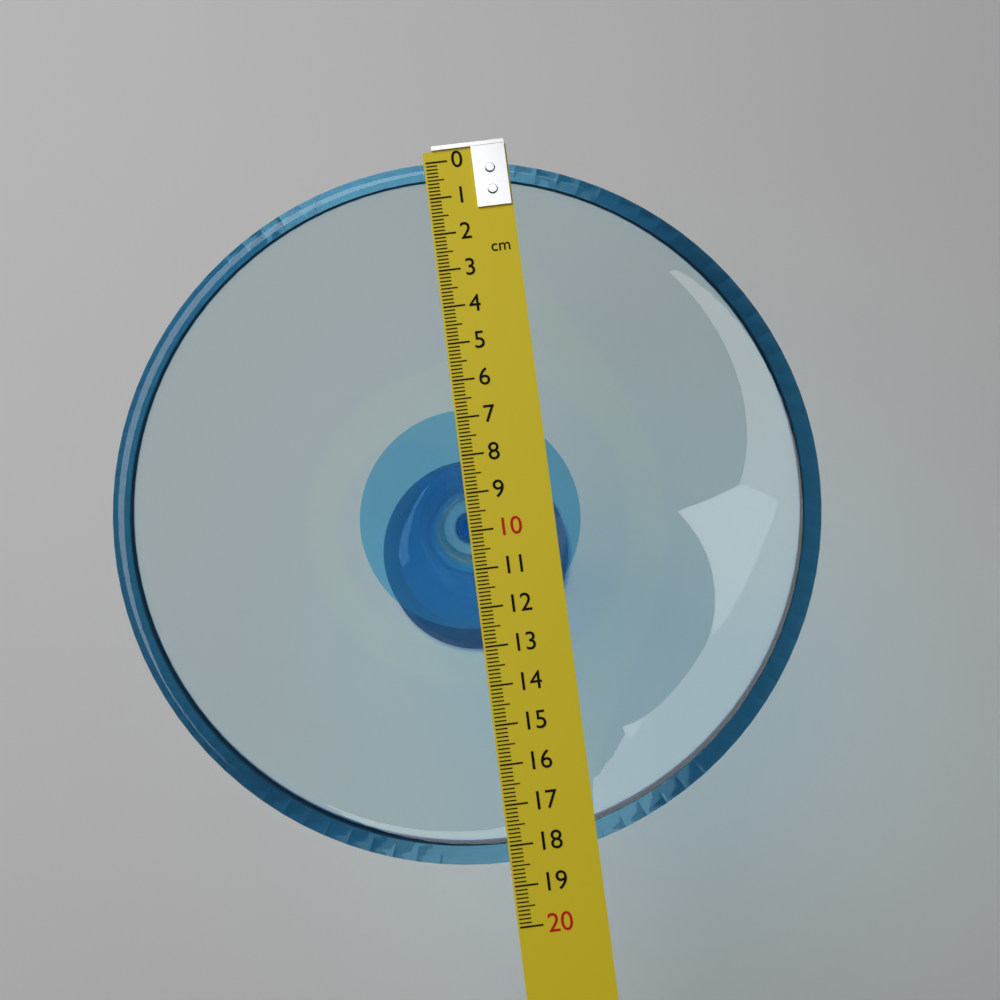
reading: 18.4 cm
